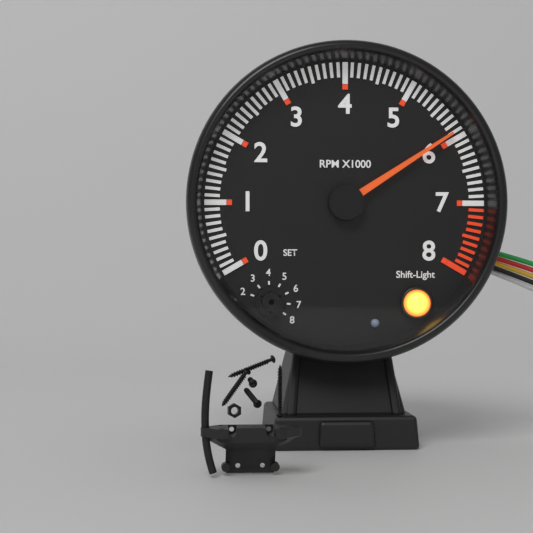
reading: 5900 RPM
